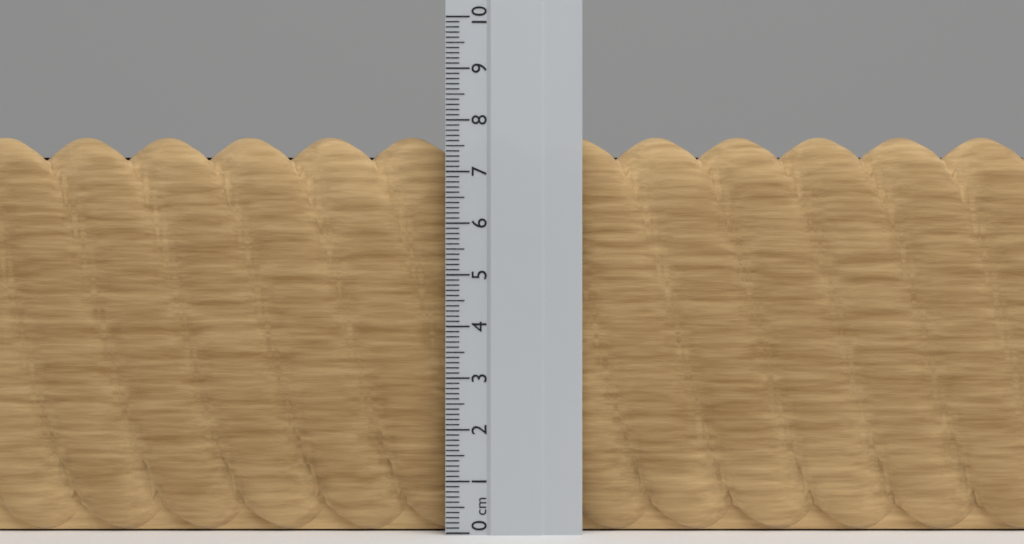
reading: 7.7 cm
